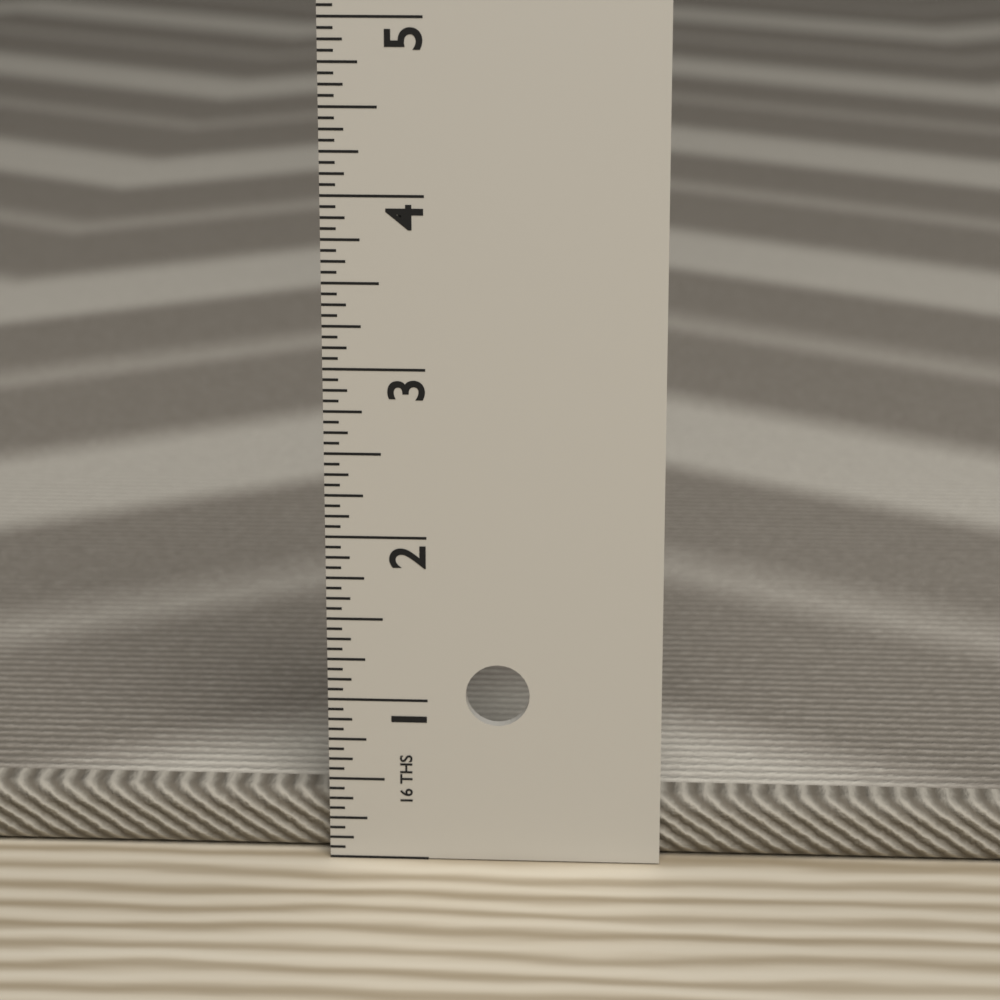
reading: 0.3750 in
